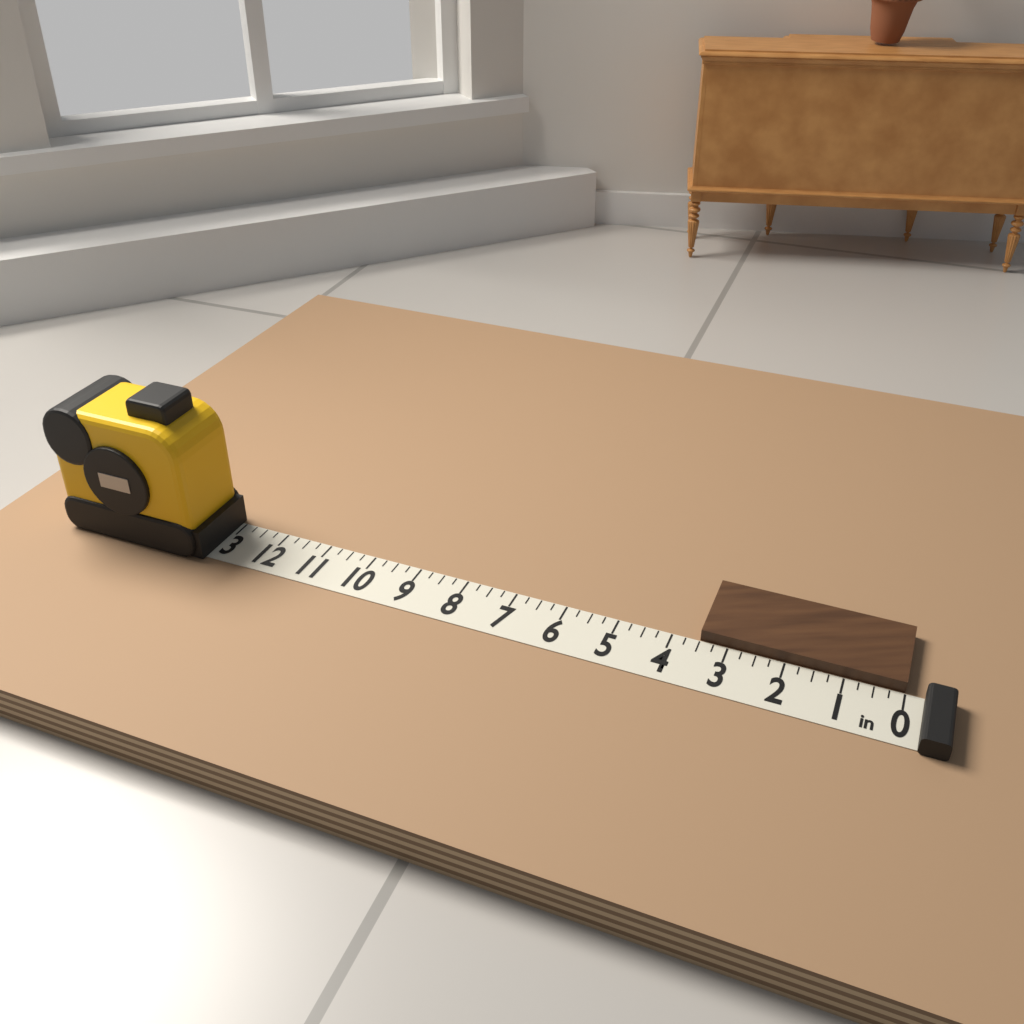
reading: 3.50 in
